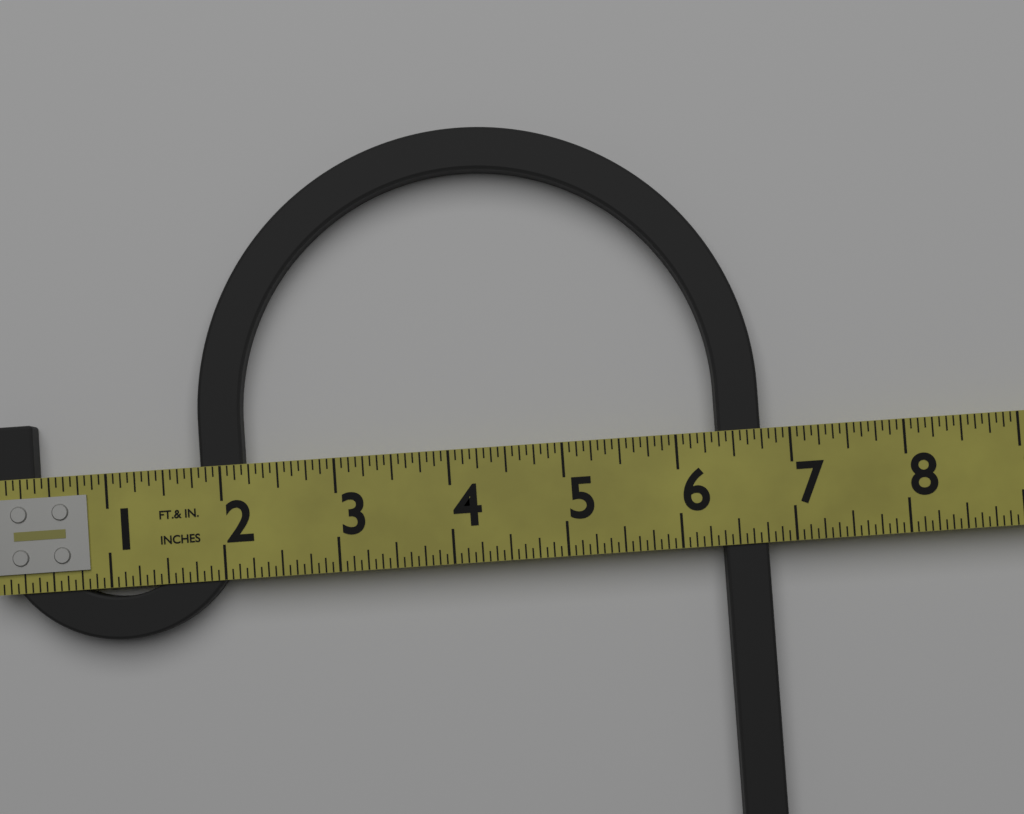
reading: 6.7500 in
